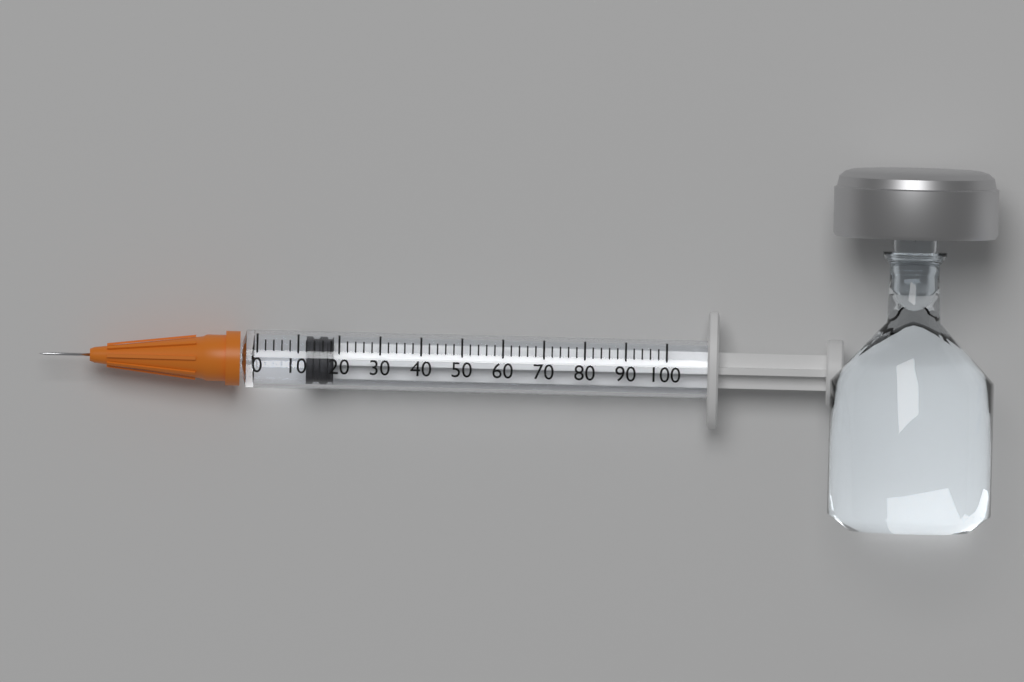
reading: 12 (no unit)
